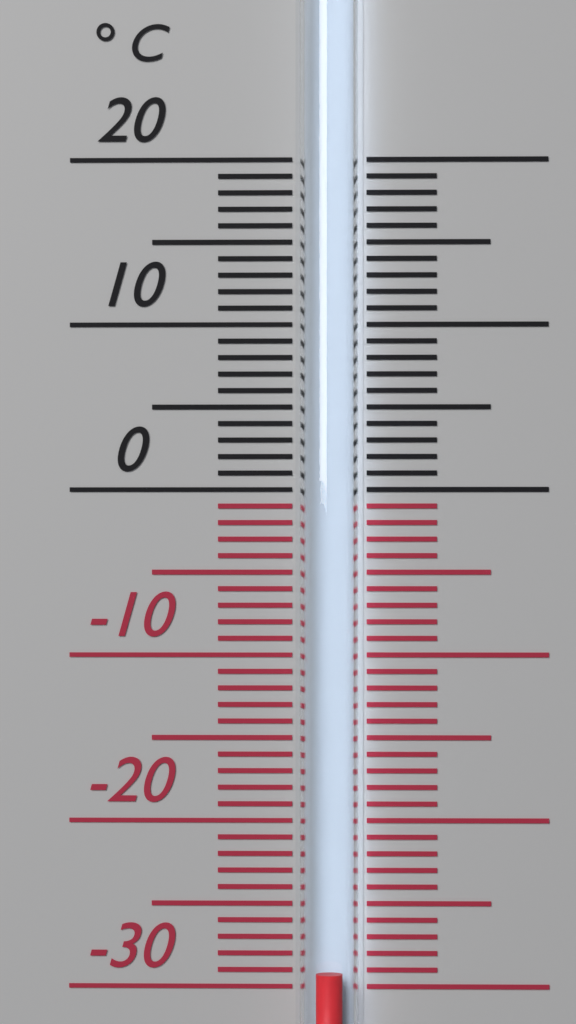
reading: -29 °C
